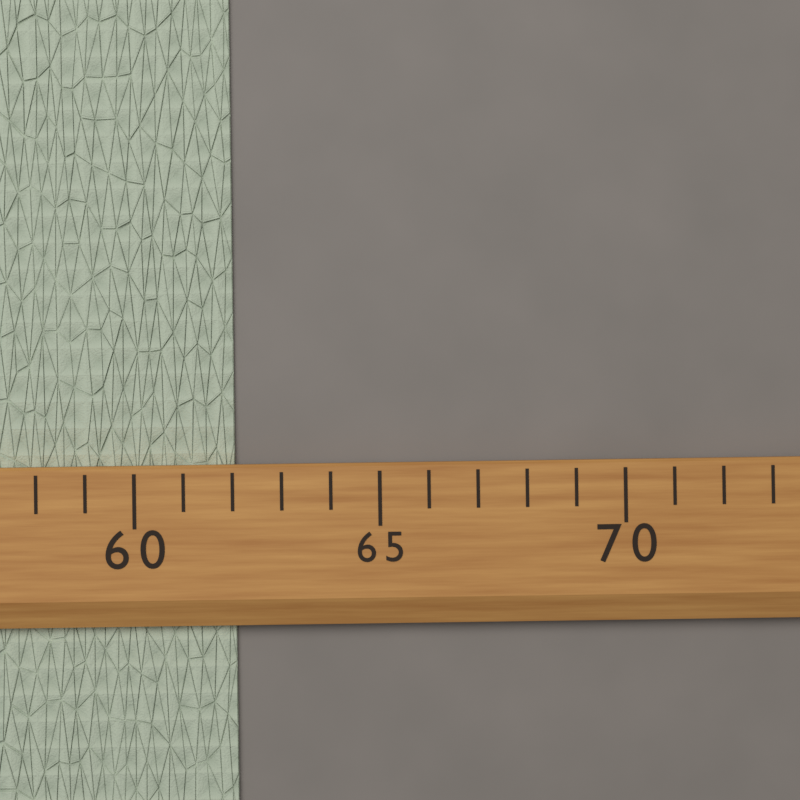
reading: 62 (no unit)
